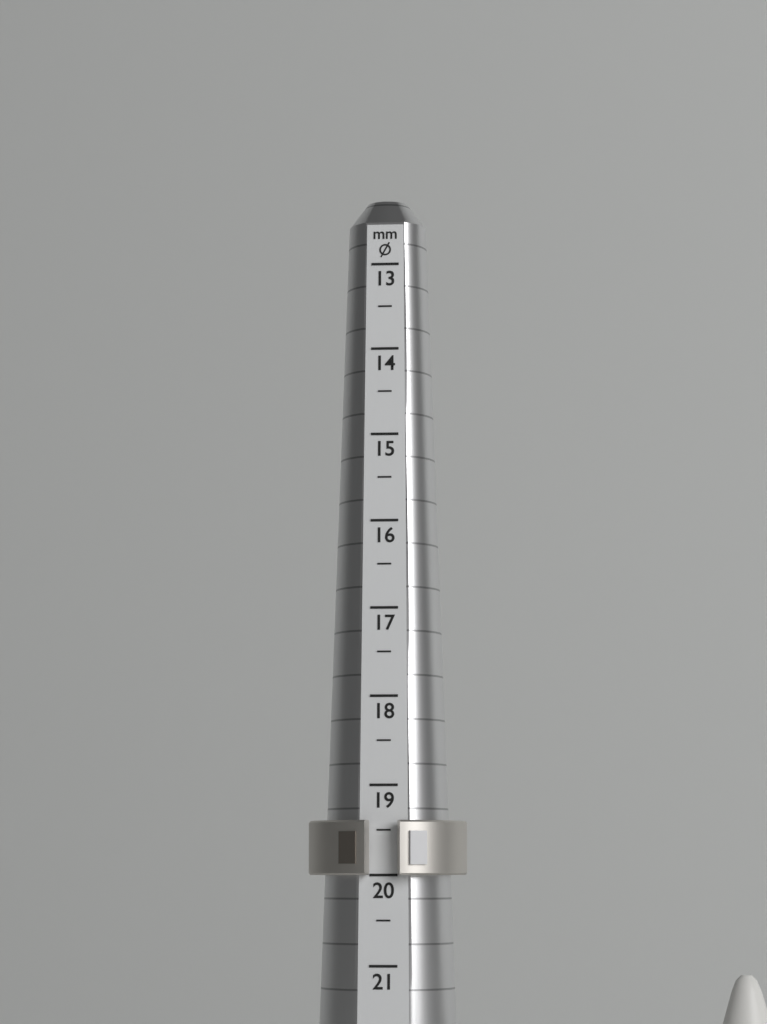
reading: 20.0 mm
